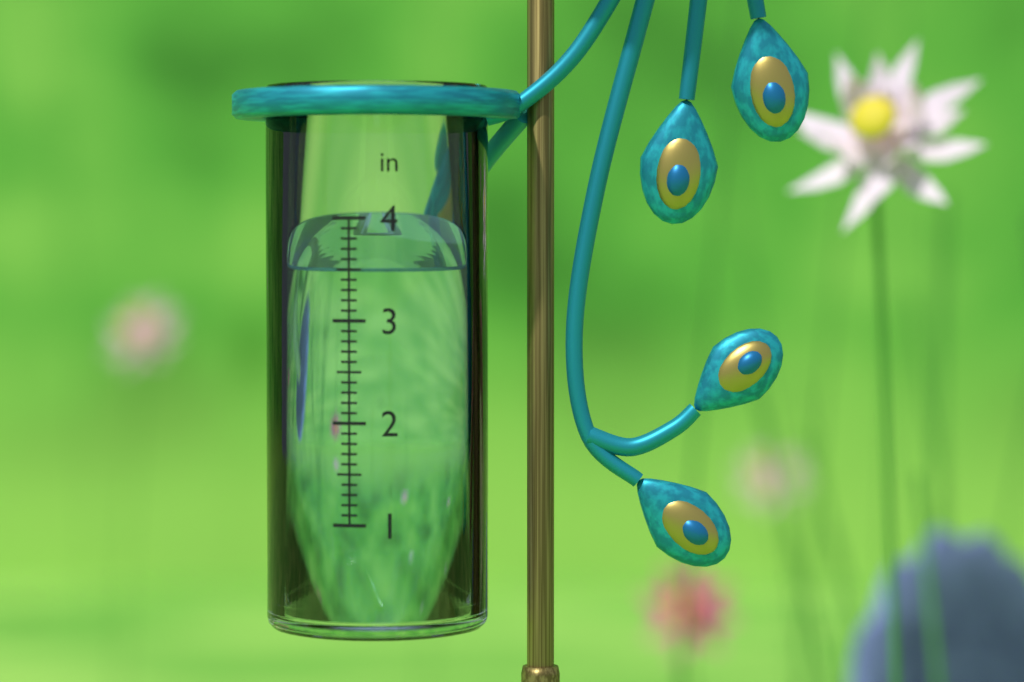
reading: 3.5 in
